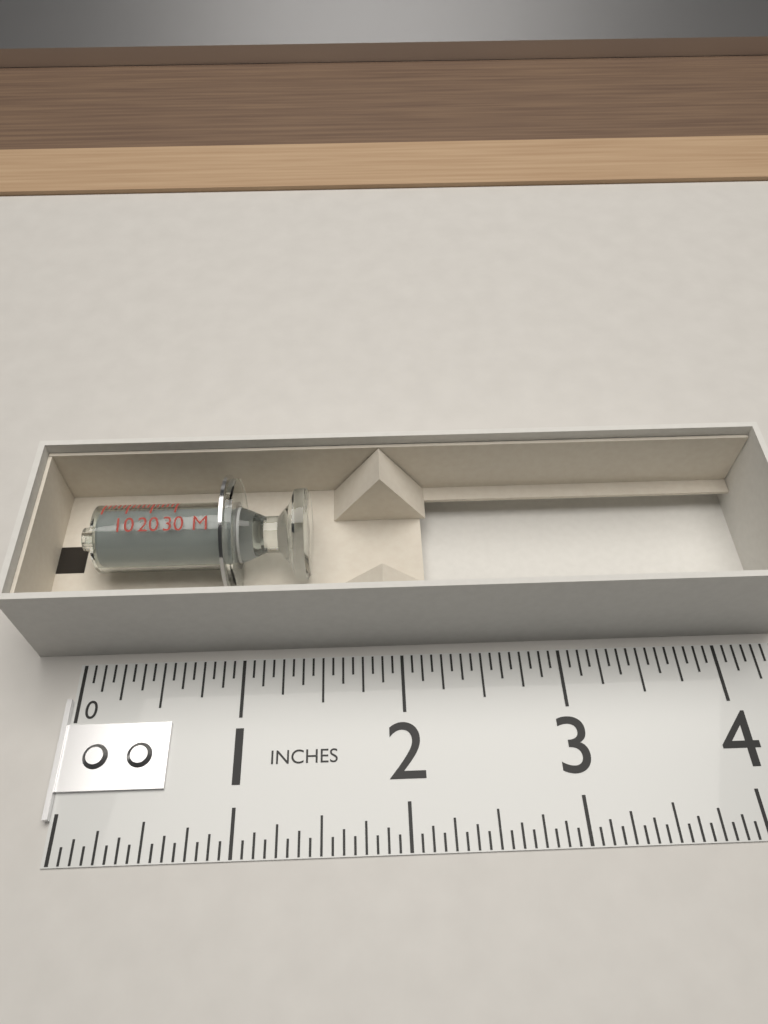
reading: 1.4375 in
